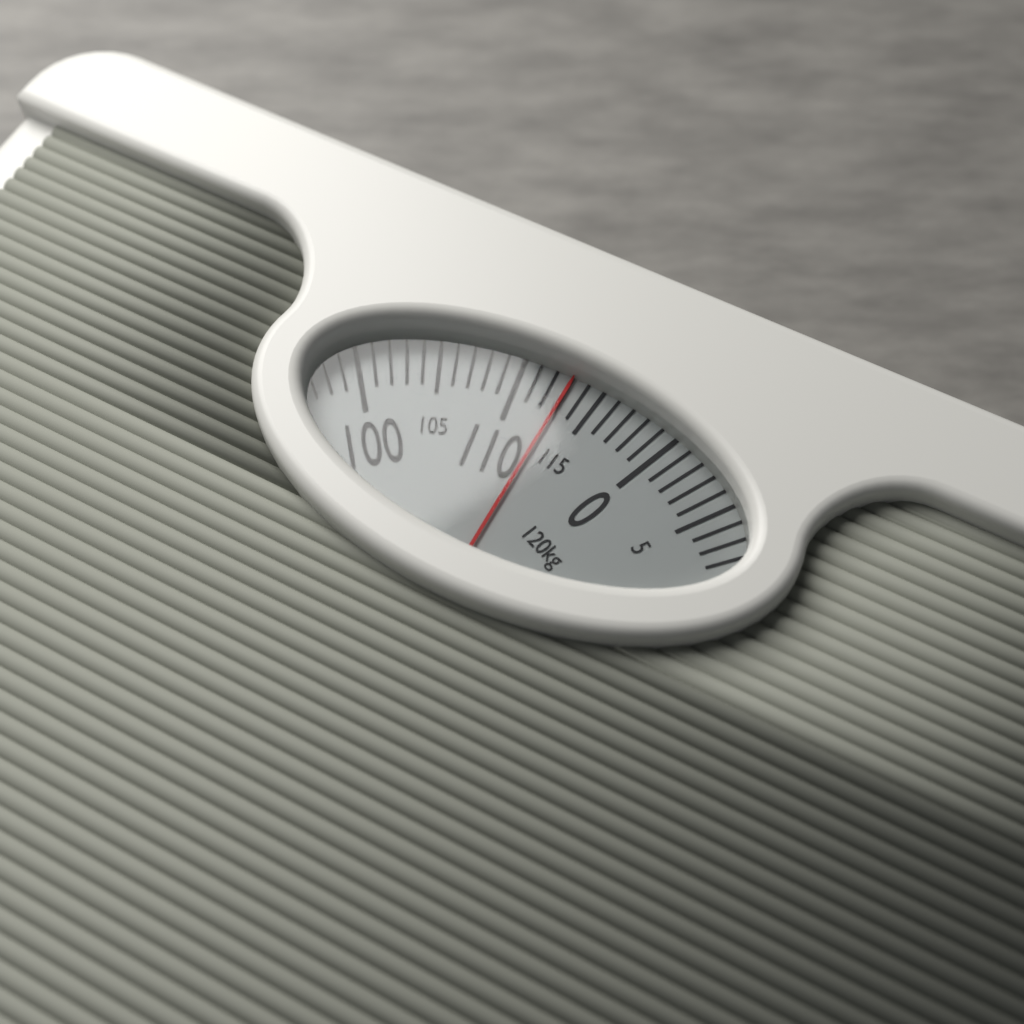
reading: 113 kg
